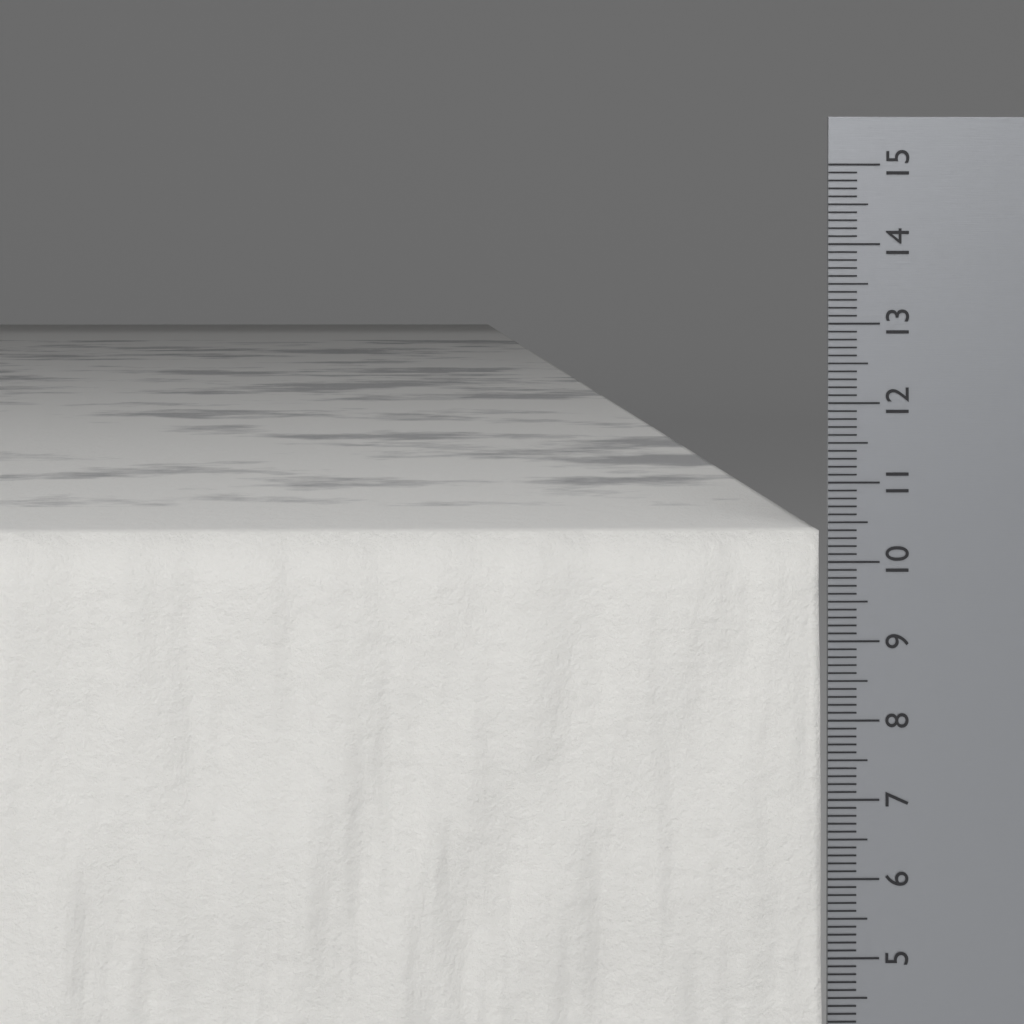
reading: 10.4 cm
